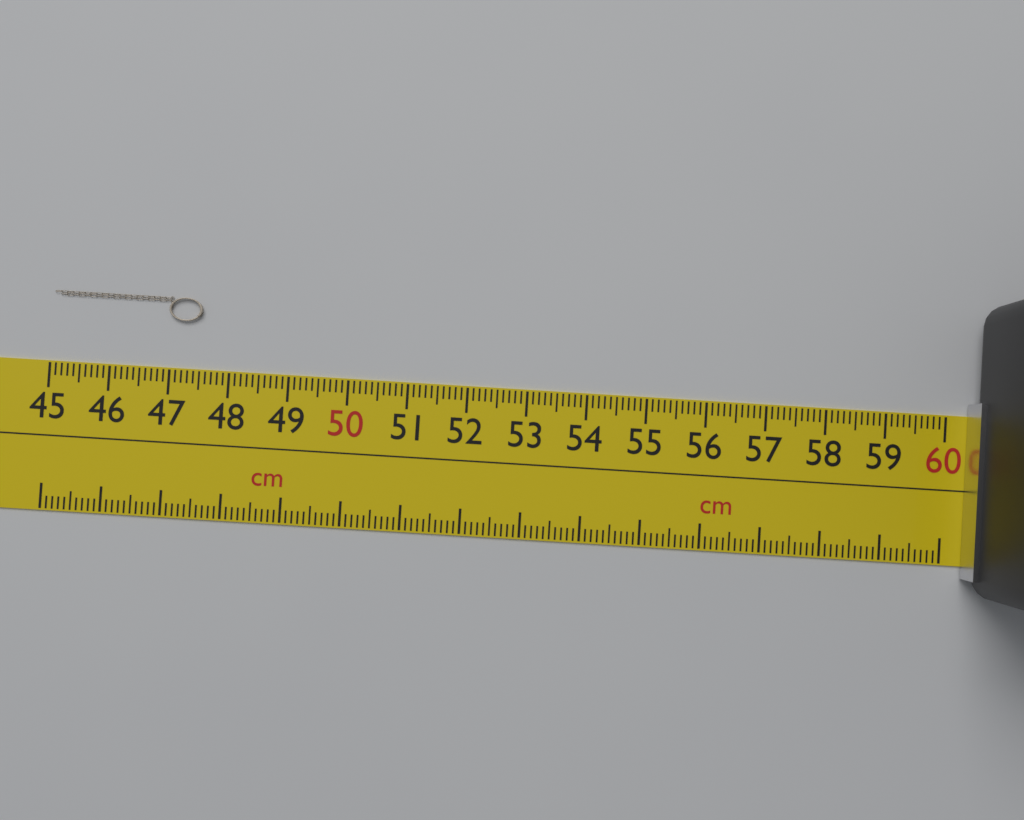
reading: 47.5 cm
